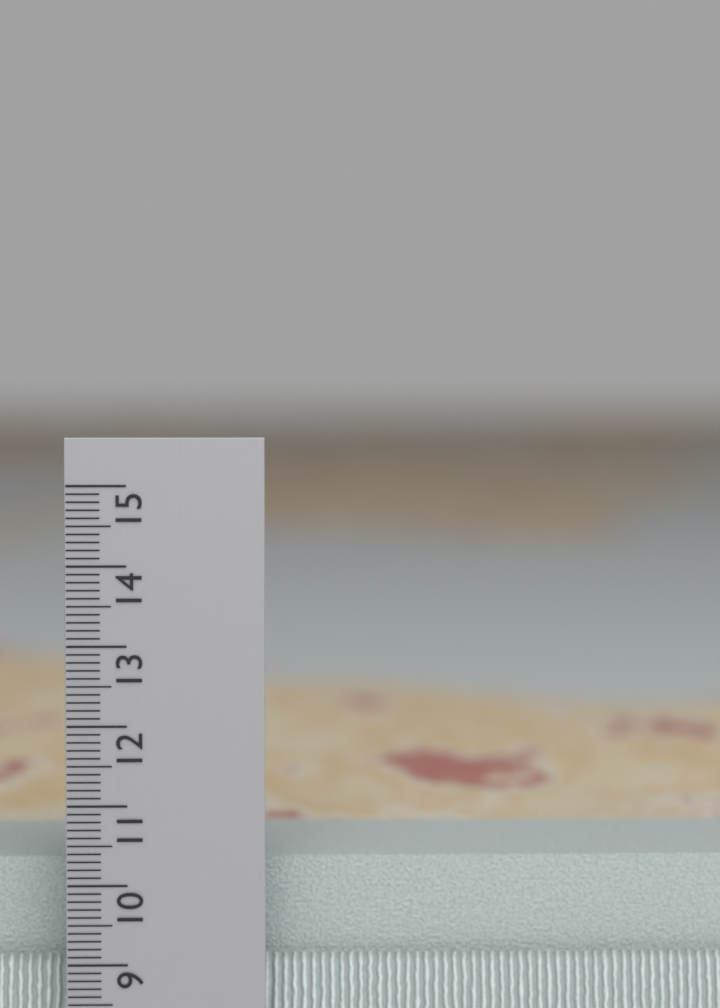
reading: 11.0 cm
